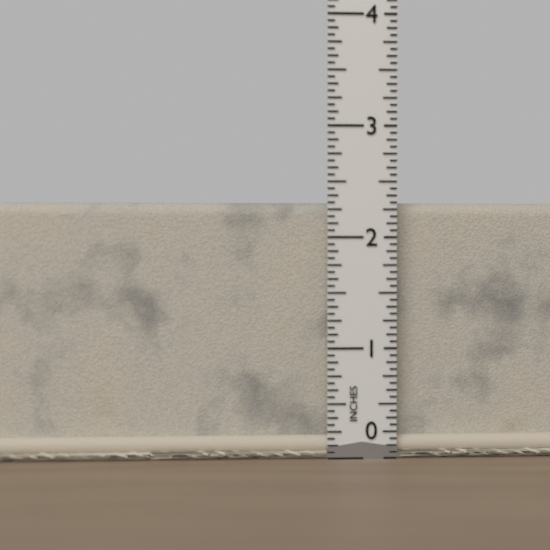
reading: 2.3125 in
